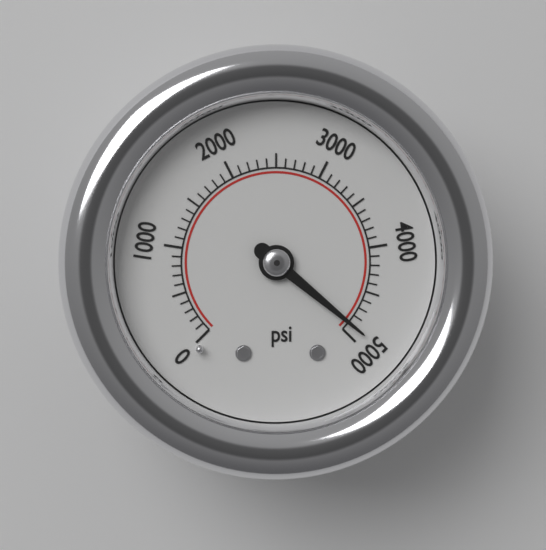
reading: 4900 psi
